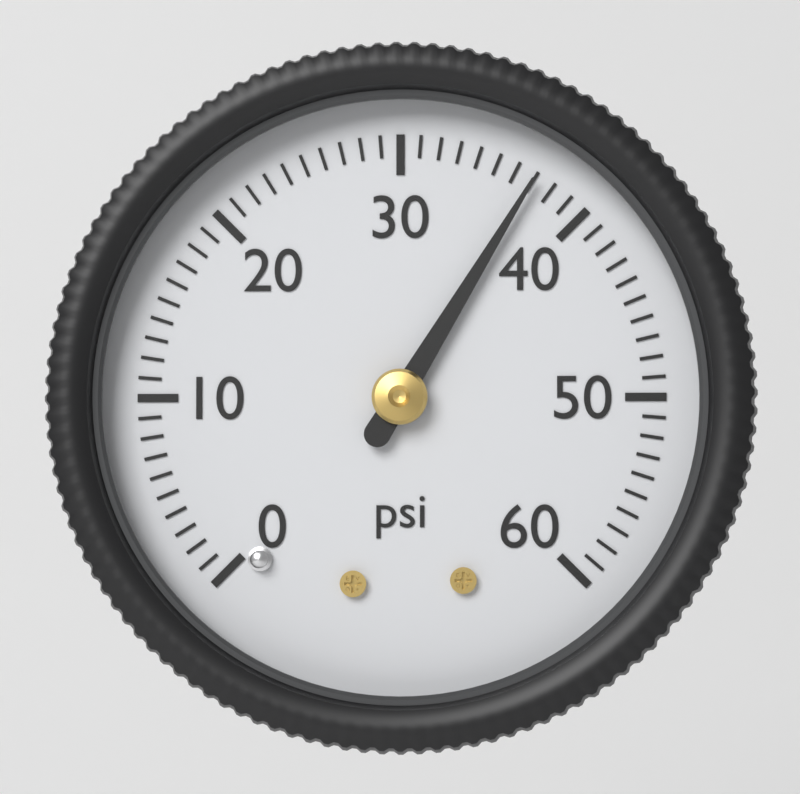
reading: 37 psi
